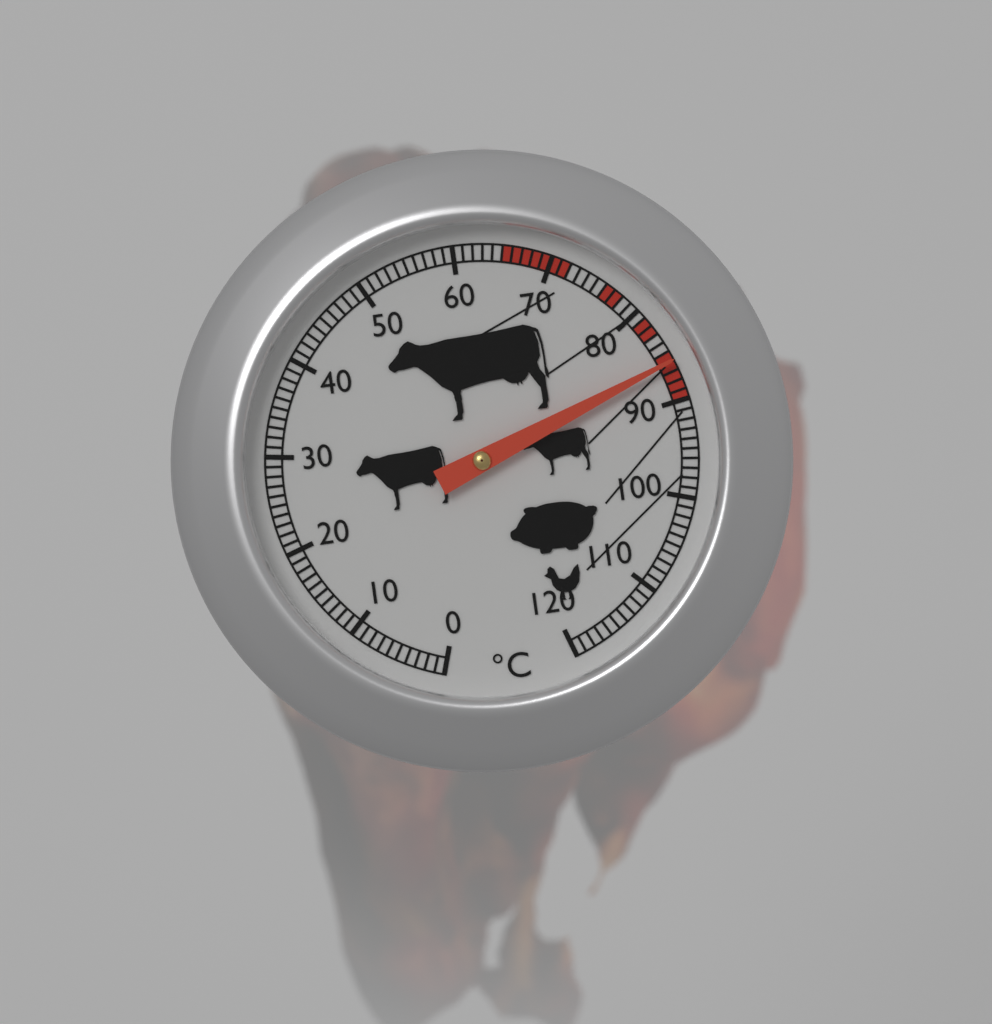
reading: 86 °C
